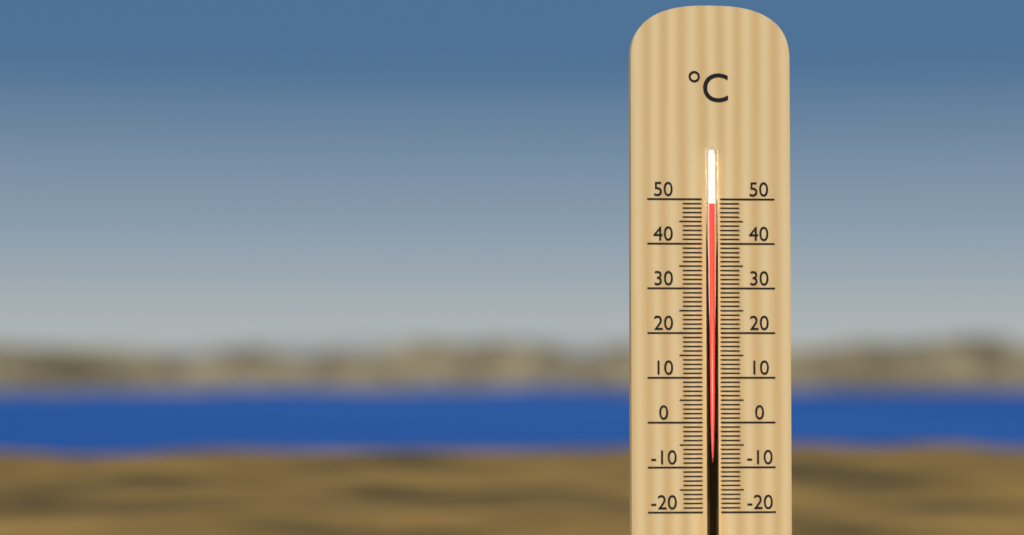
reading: 49 °C
